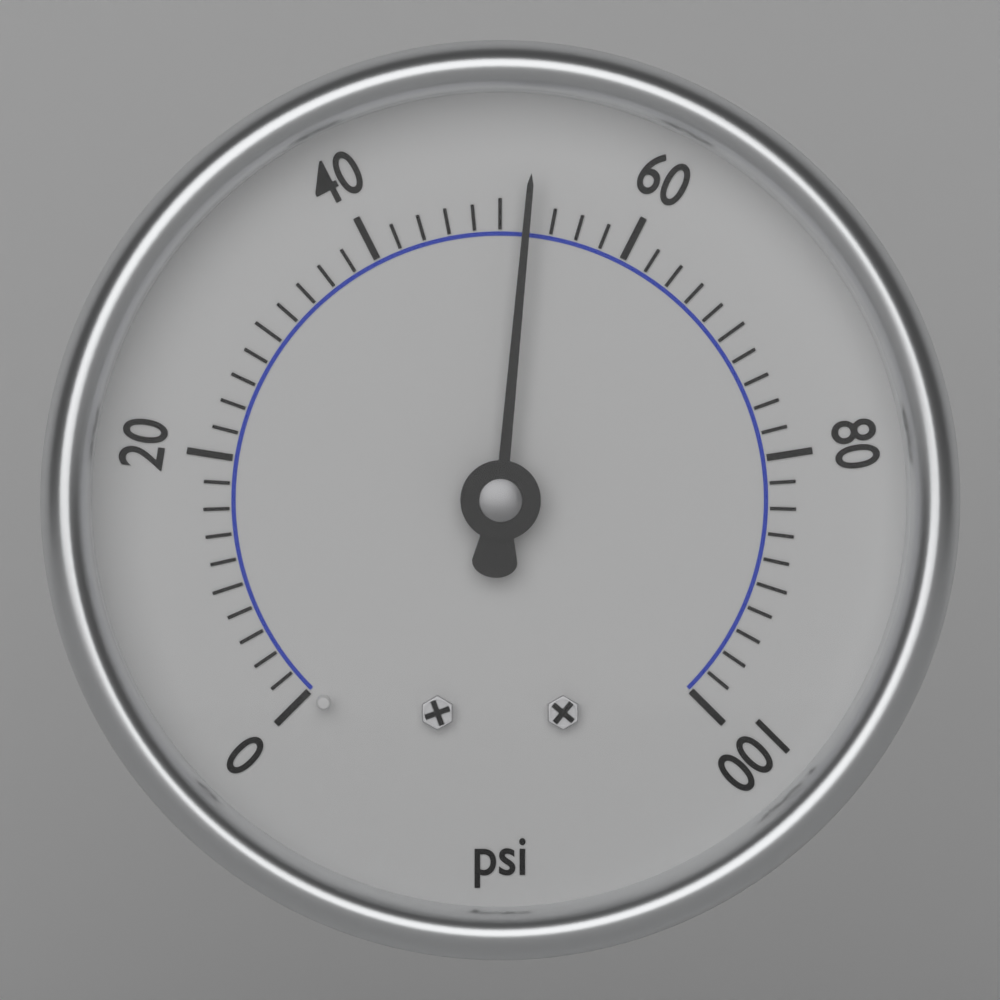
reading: 52 psi
